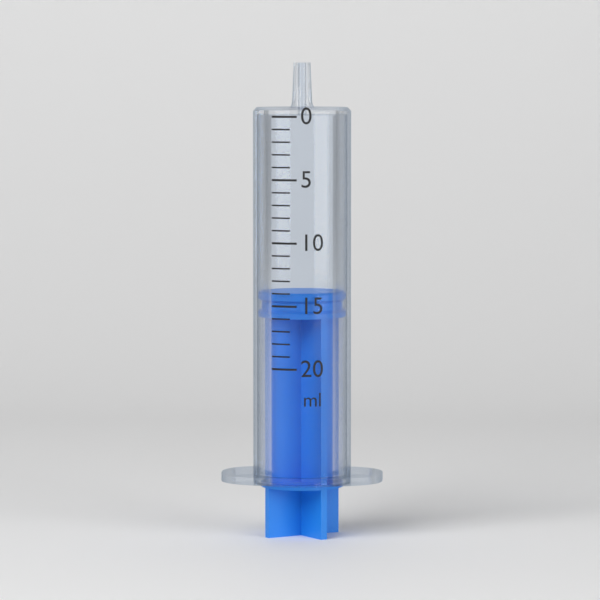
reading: 14 ml
